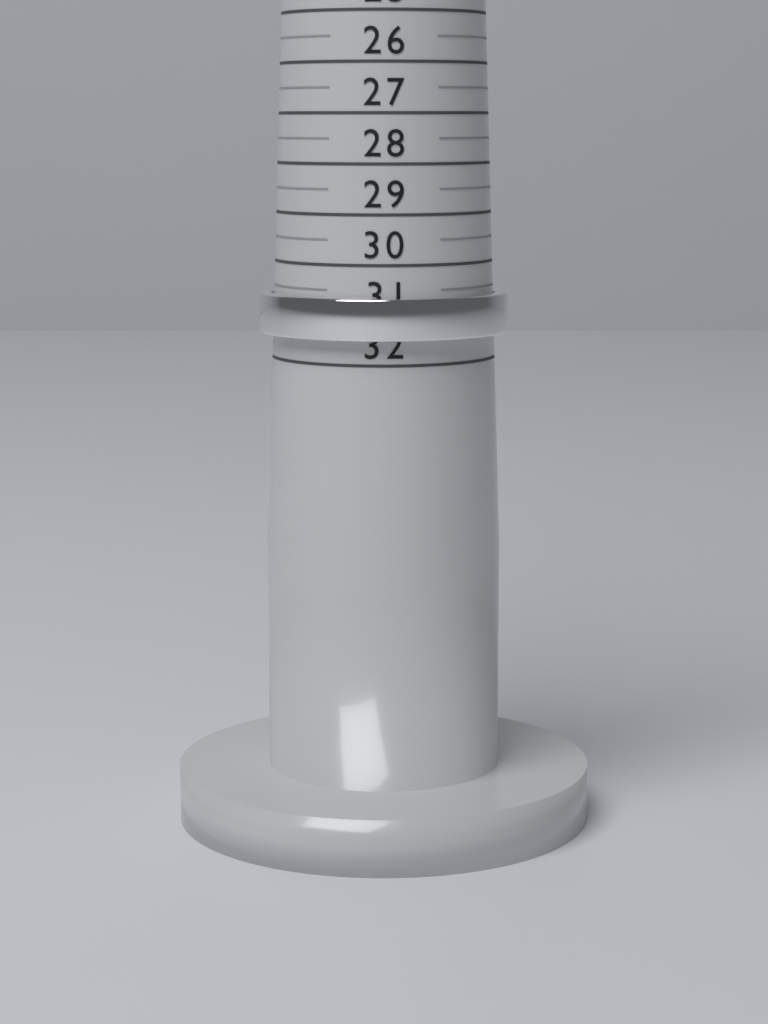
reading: 31.5 (no unit)
